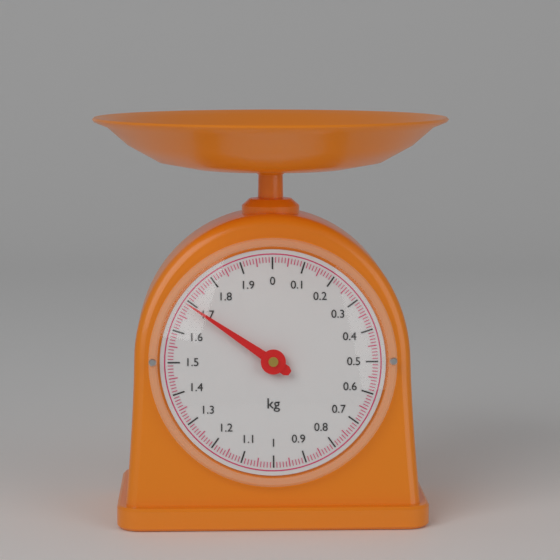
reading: 1.69 kg
